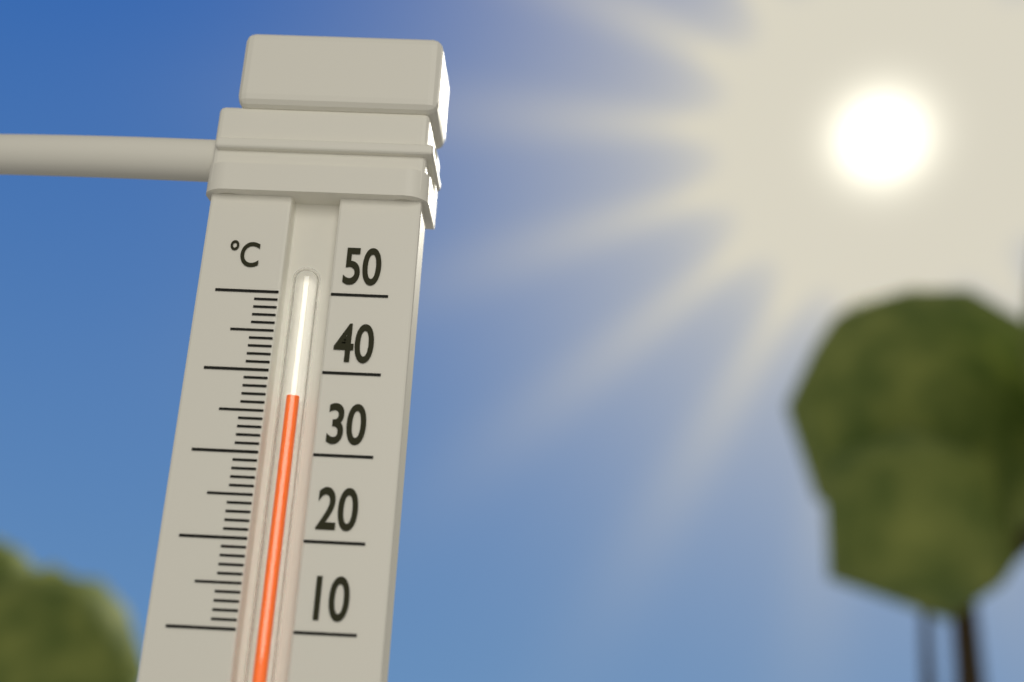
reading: 37 °C
